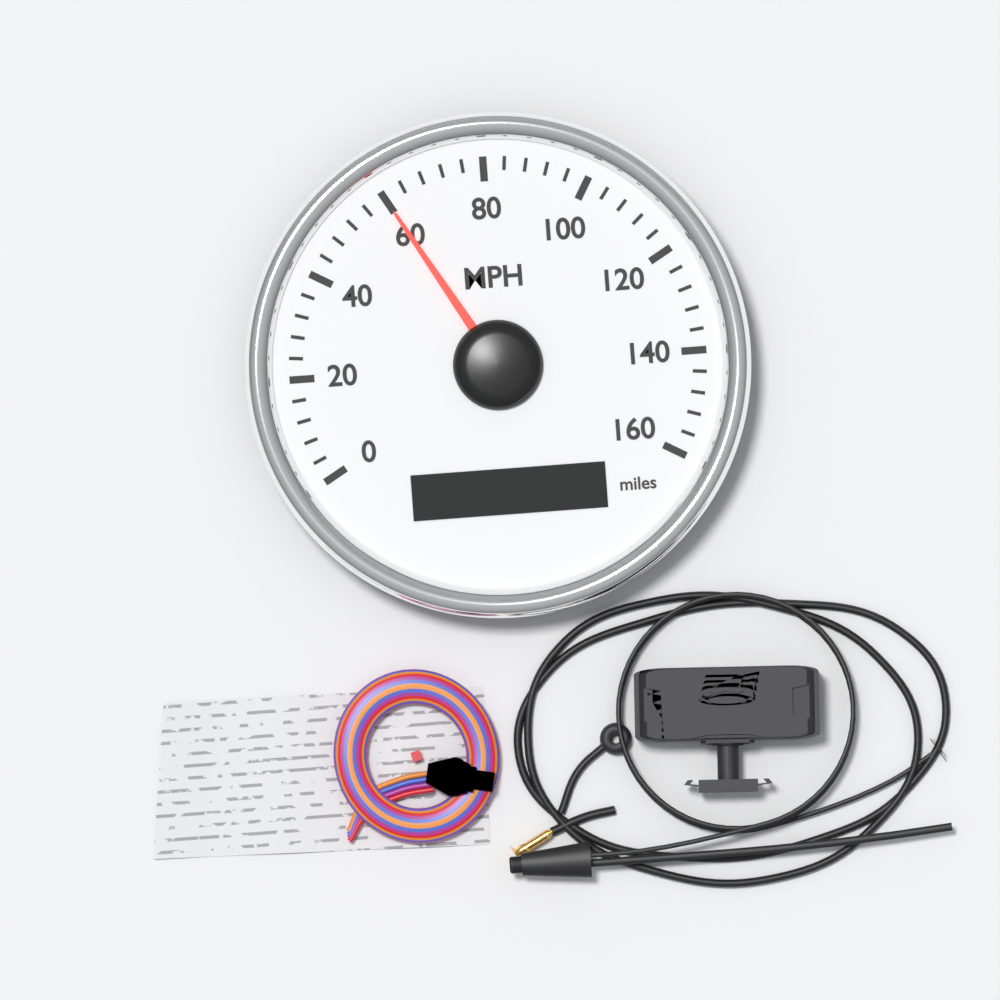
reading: 60 MPH
